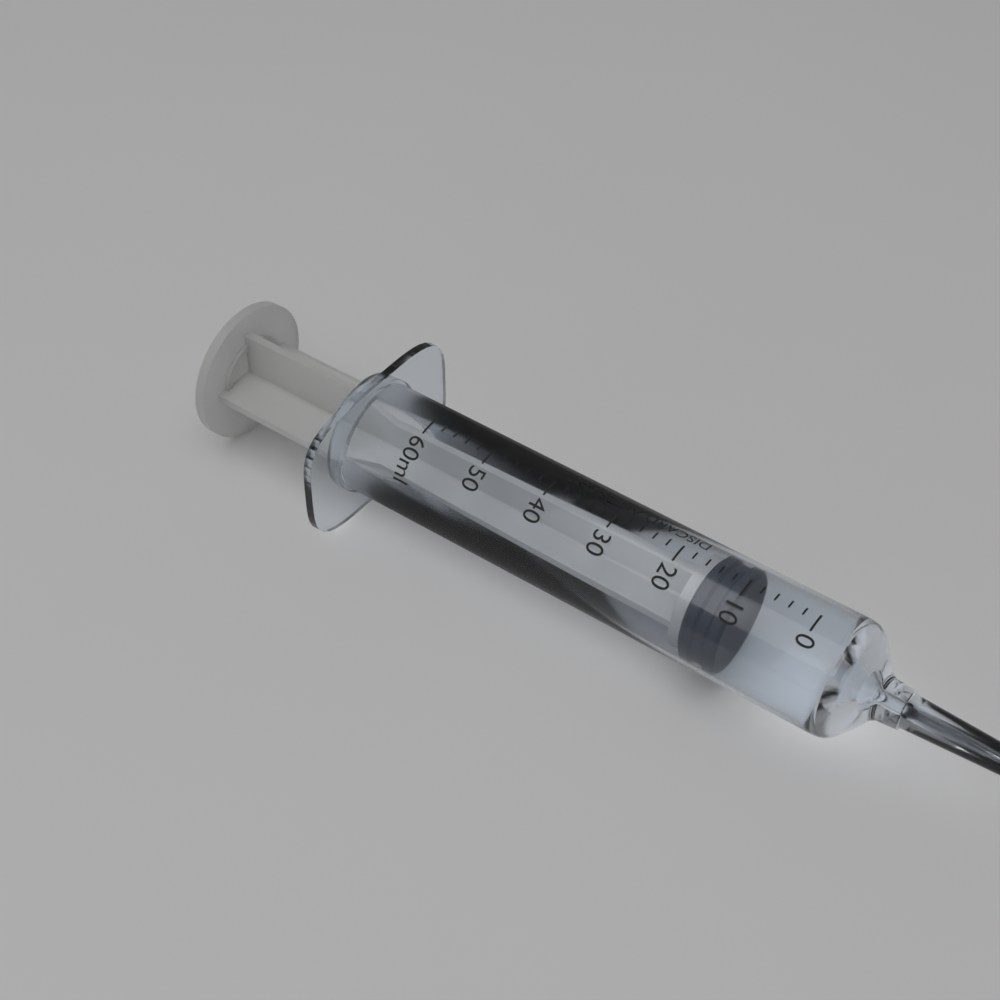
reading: 10 ml
